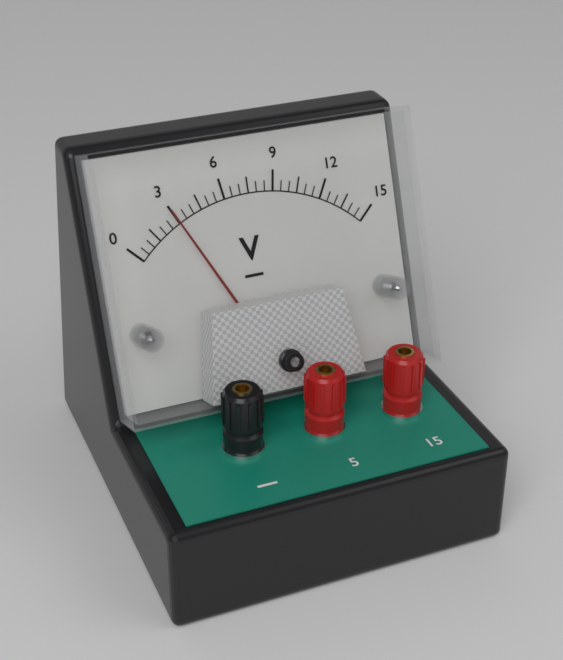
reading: 3.0 V
